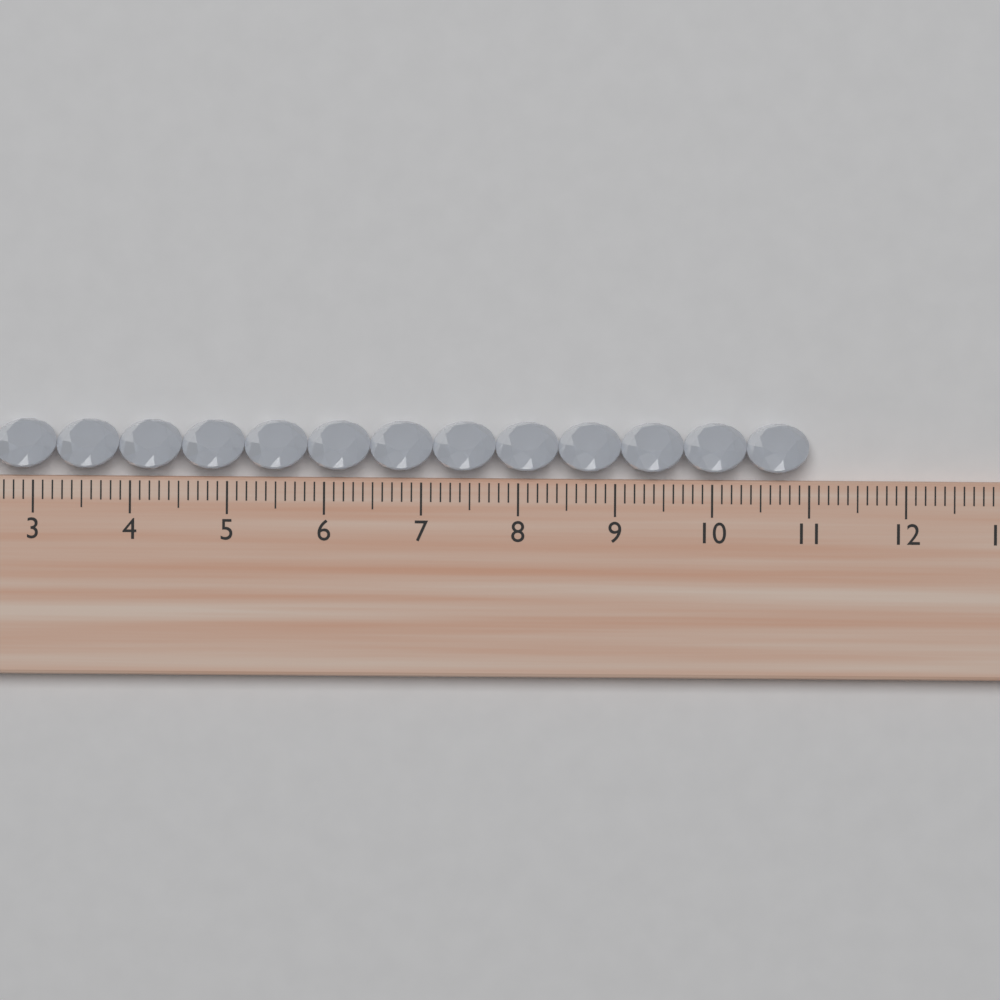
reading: 11.0 cm
